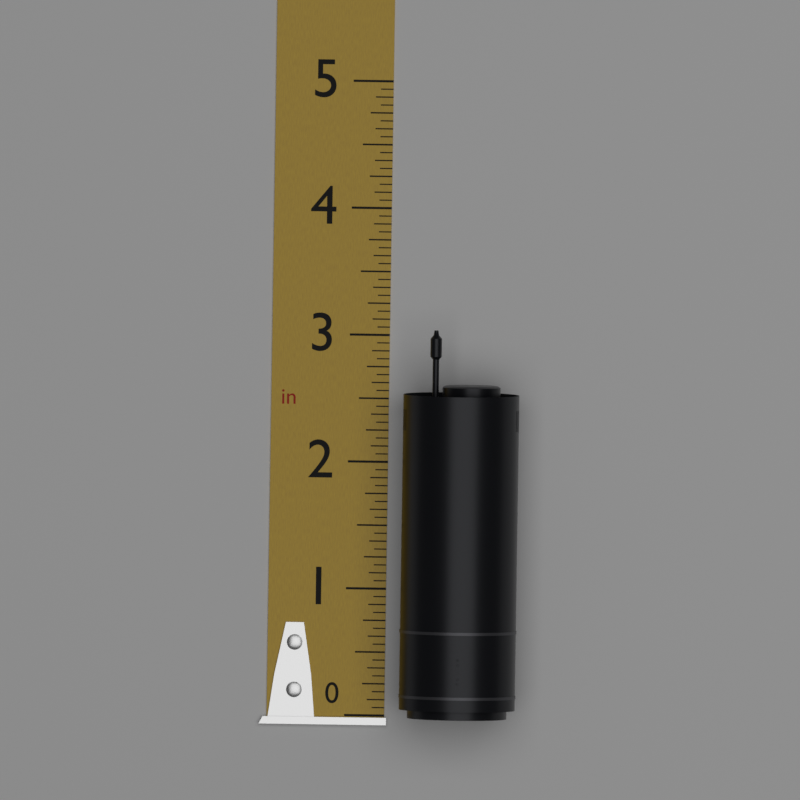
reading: 3.0625 in
